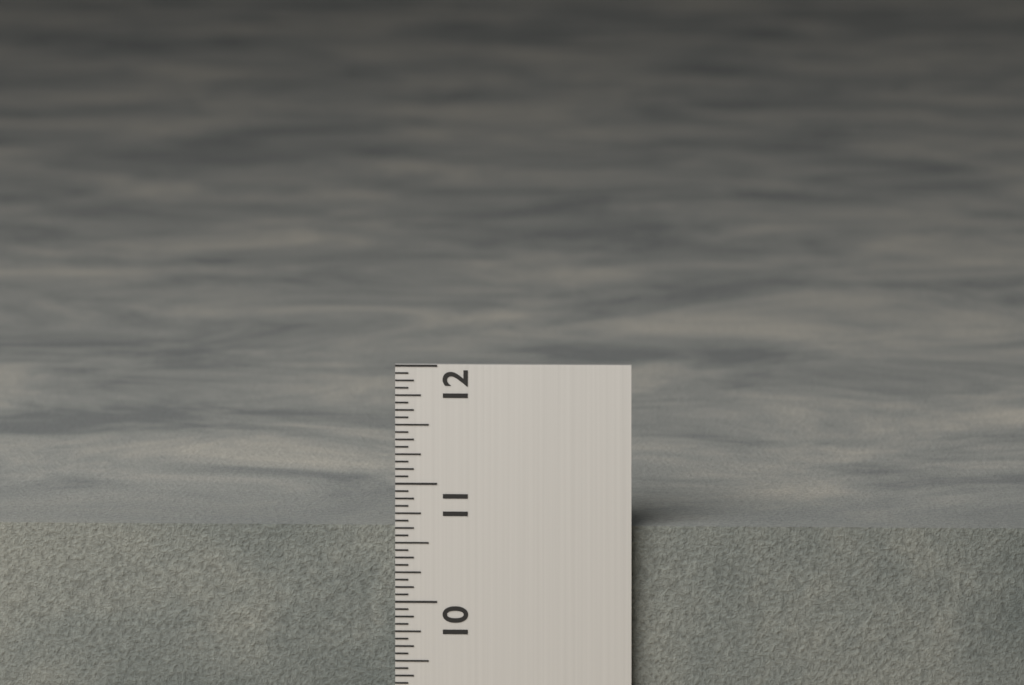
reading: 10.6250 in
